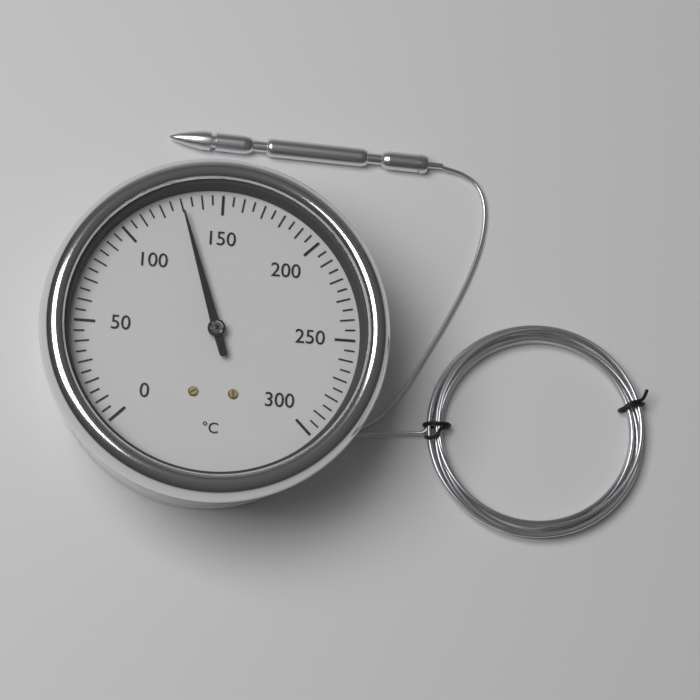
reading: 130 °C
